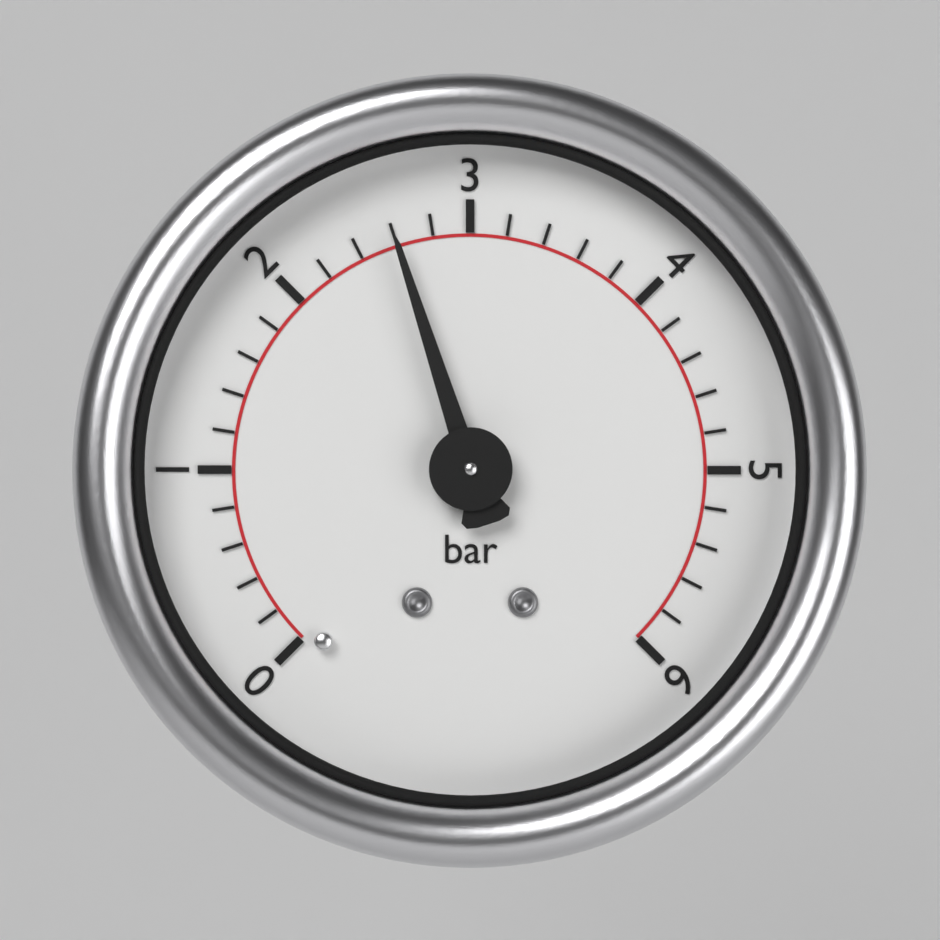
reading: 2.6 bar
